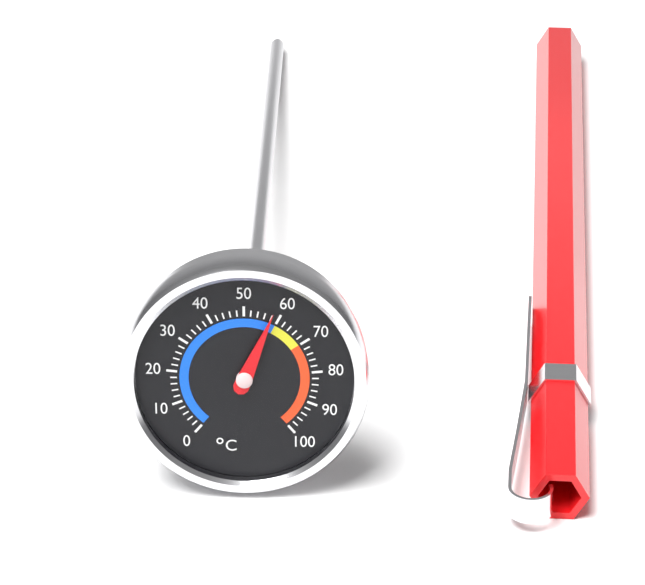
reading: 58 °C
